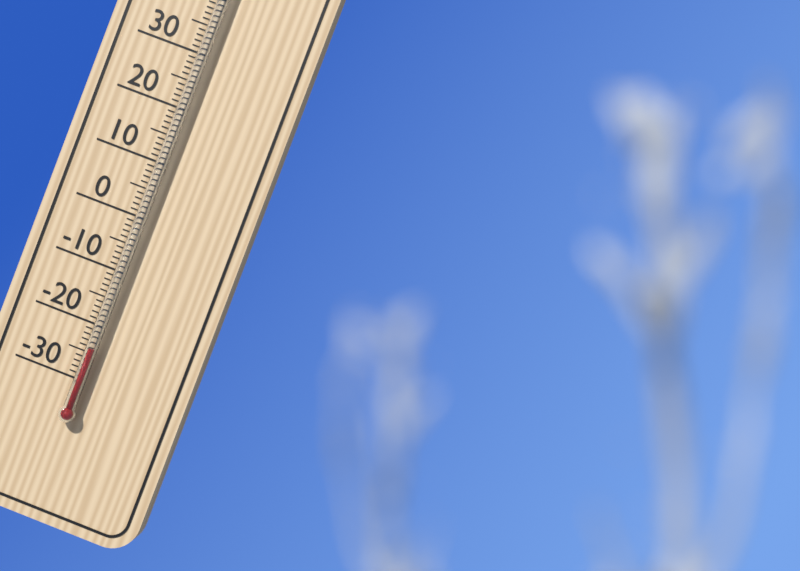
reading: -24 °C
